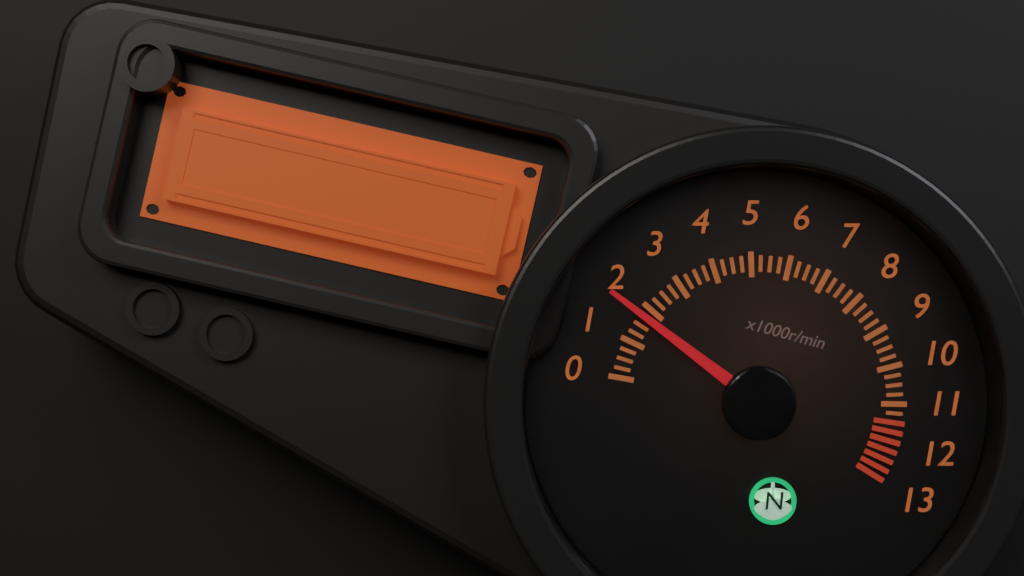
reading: 1.75 x1000r/min
